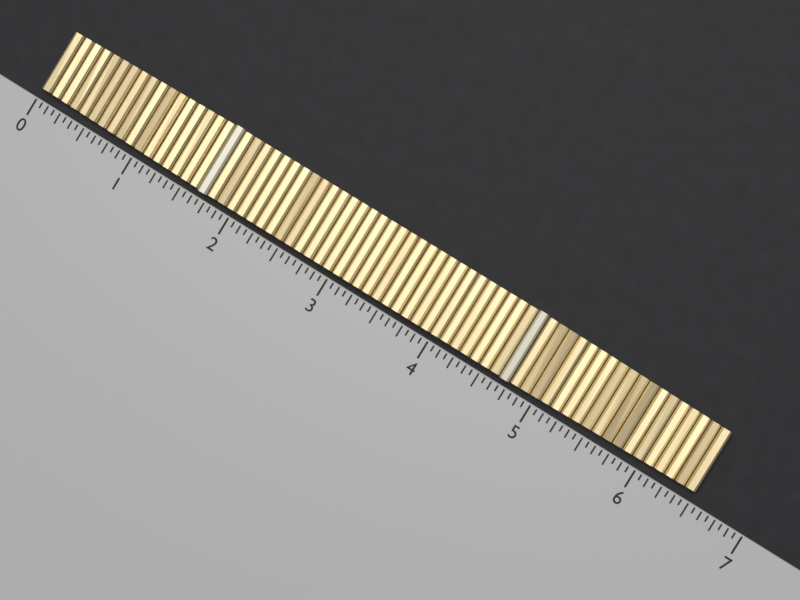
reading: 6.5000 (no unit)
